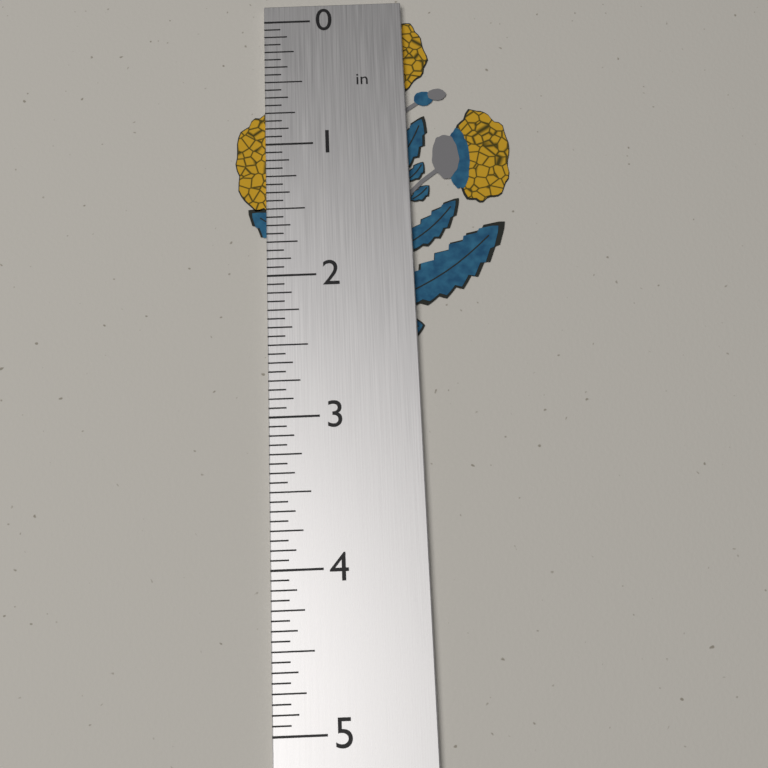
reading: 2.5000 in
